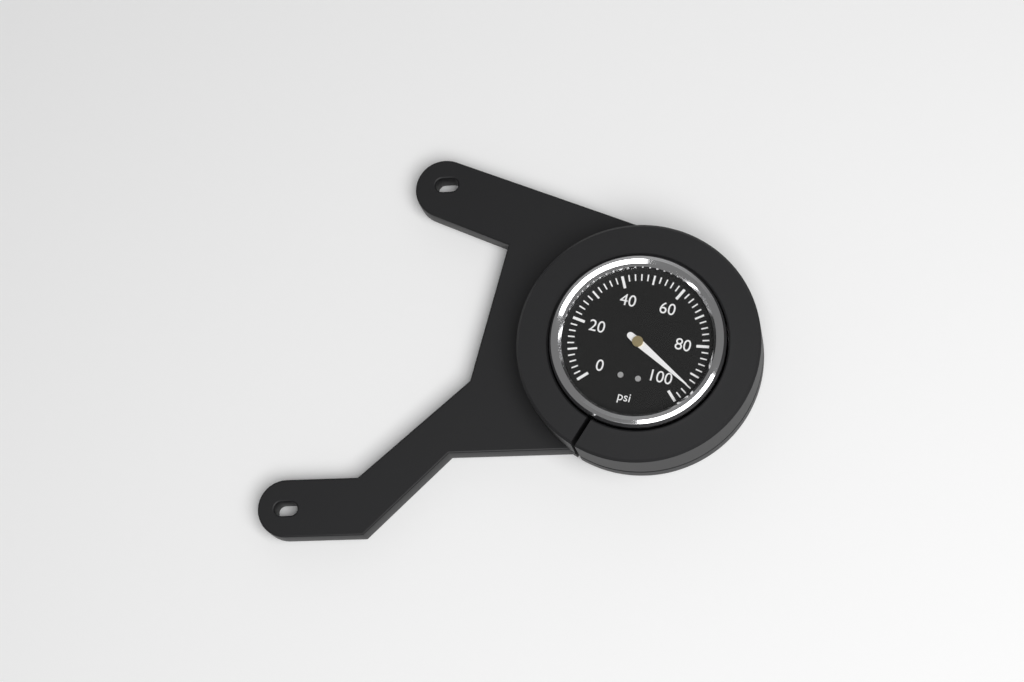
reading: 94 psi
